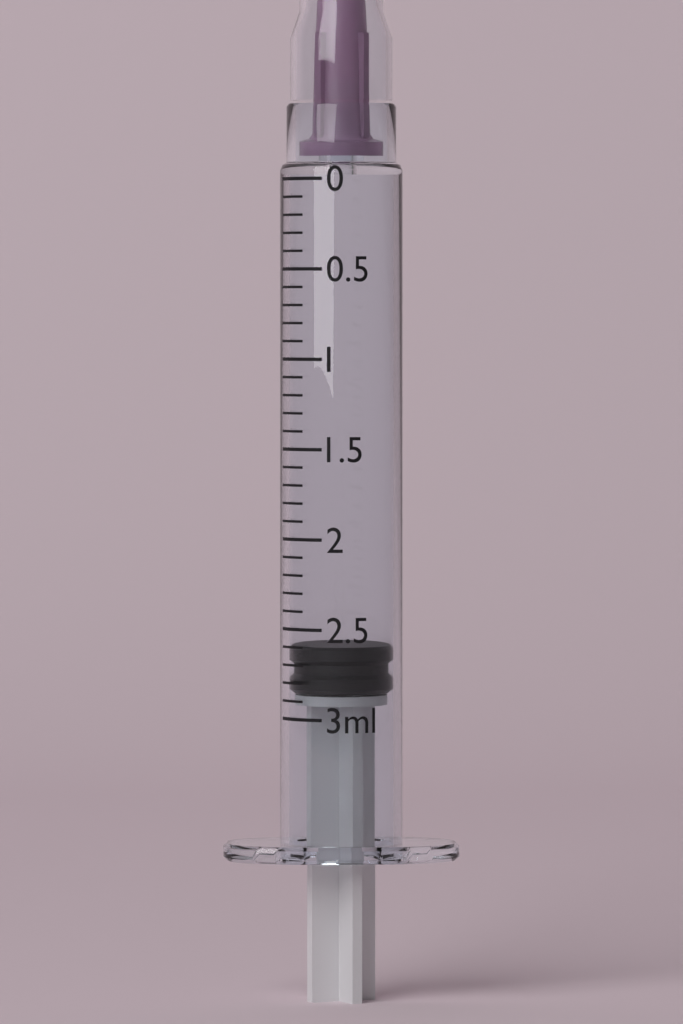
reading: 2.6 ml
